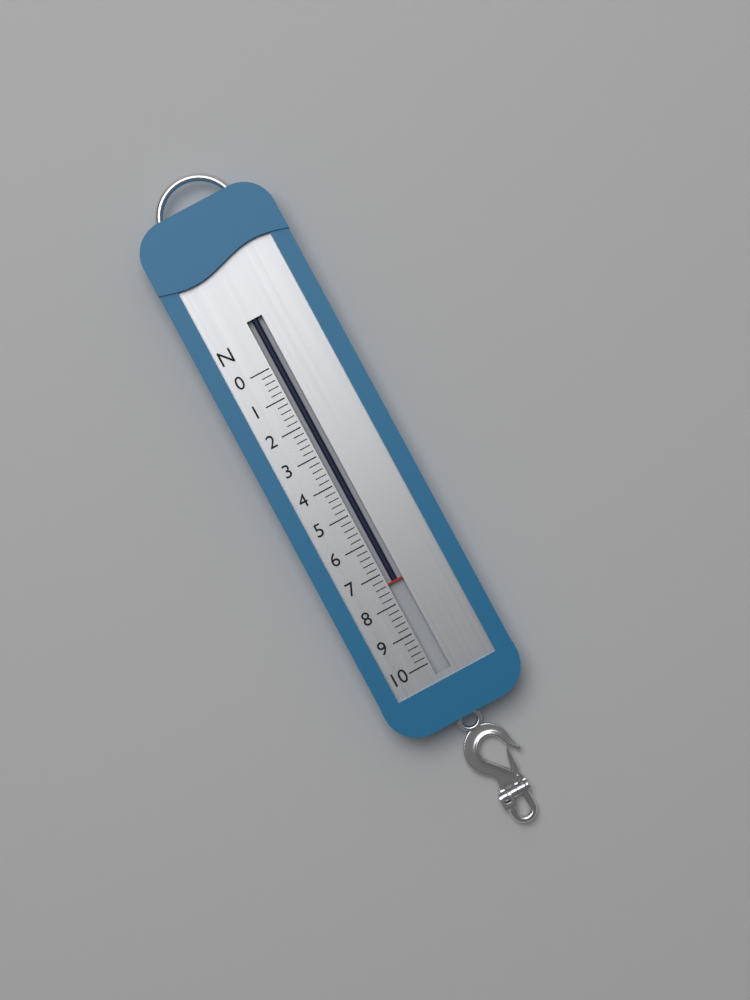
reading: 7.4 N
